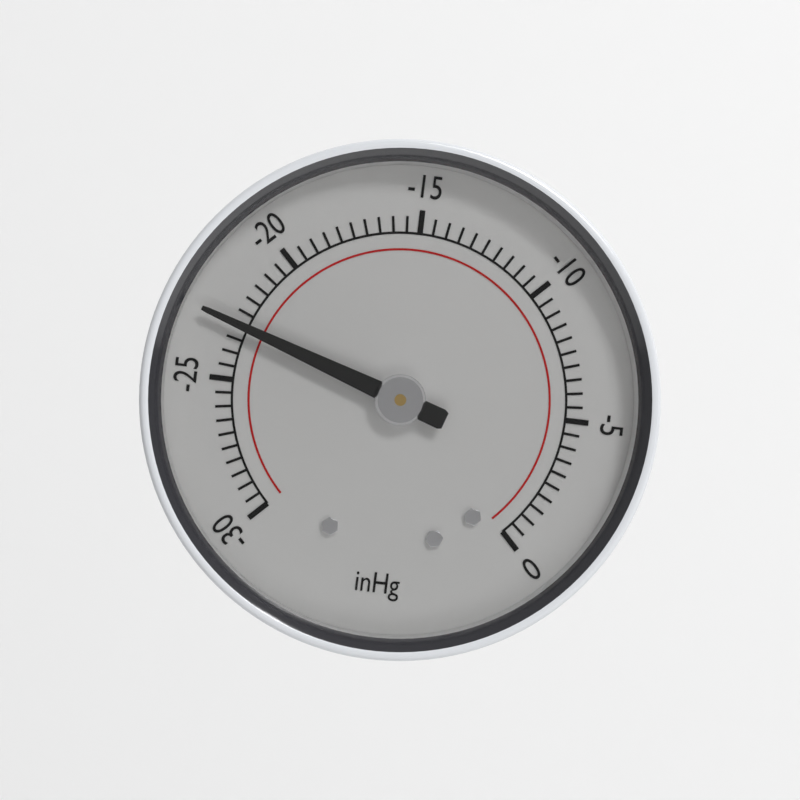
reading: -23.0 inHg
